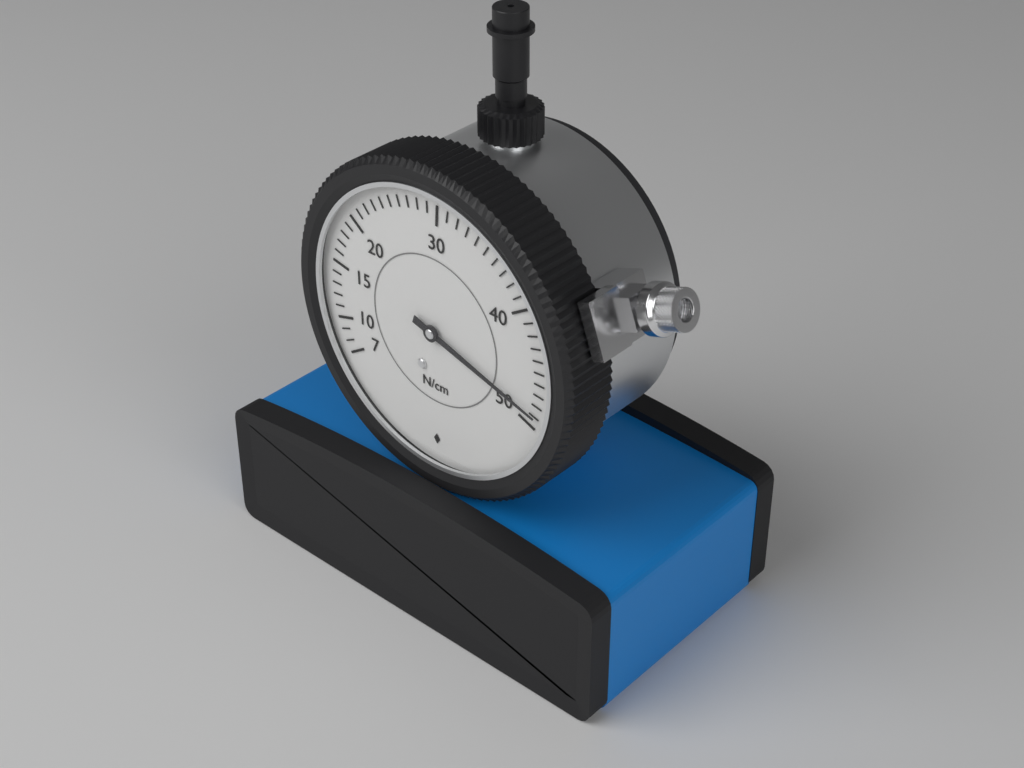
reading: 49 N/cm
